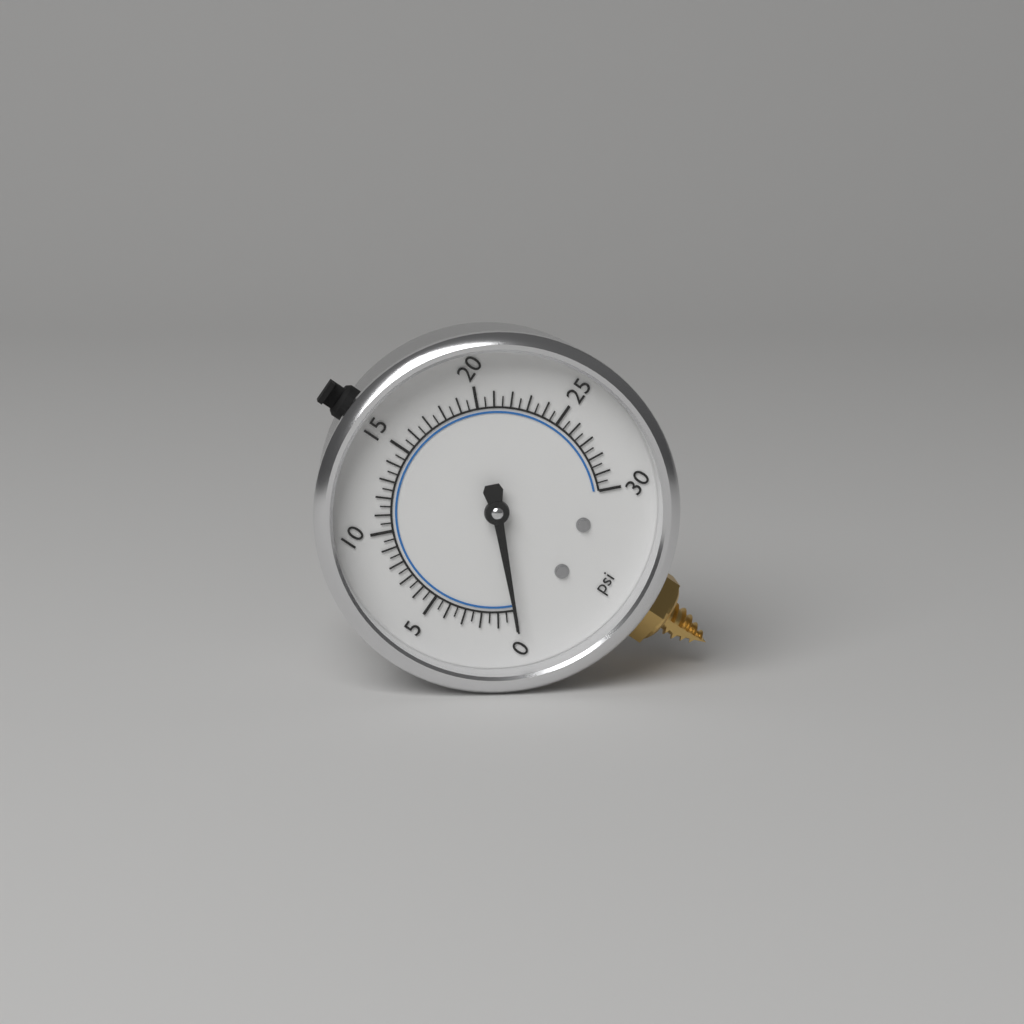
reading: 0.0 psi
